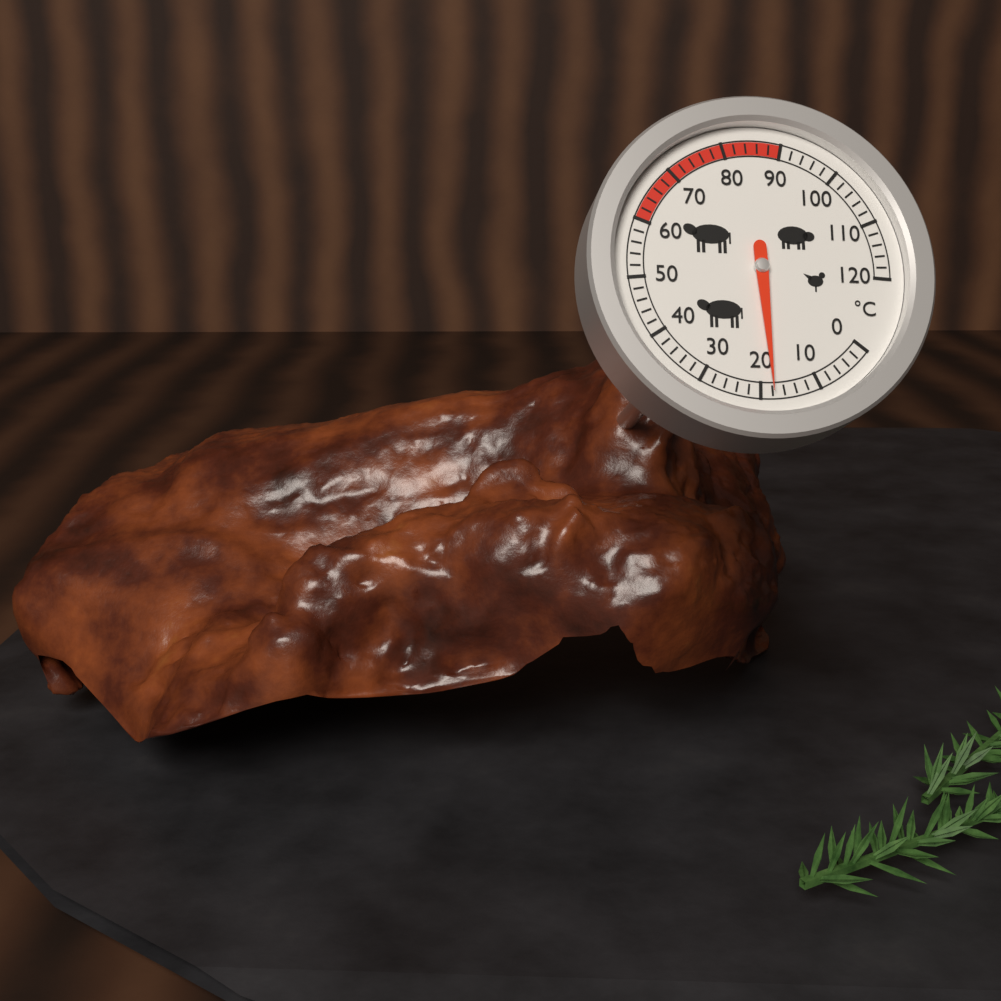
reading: 18 °C
